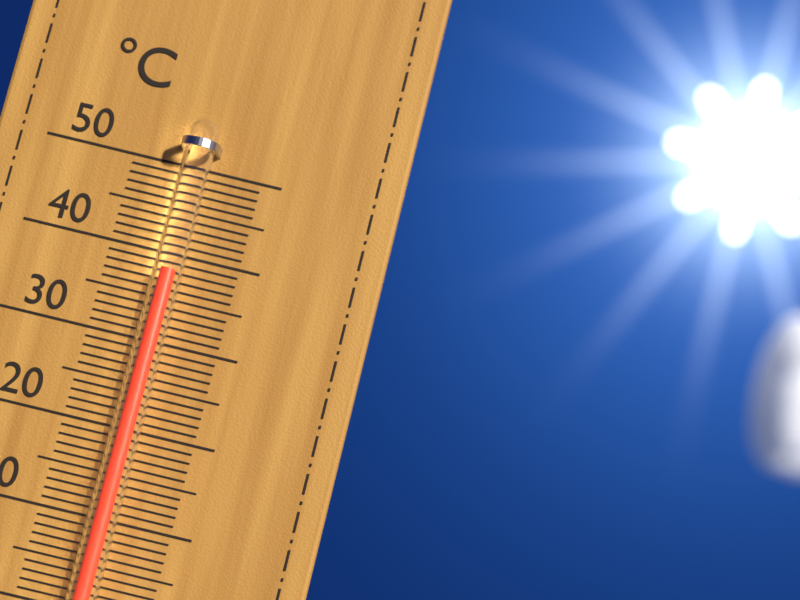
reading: 38 °C
